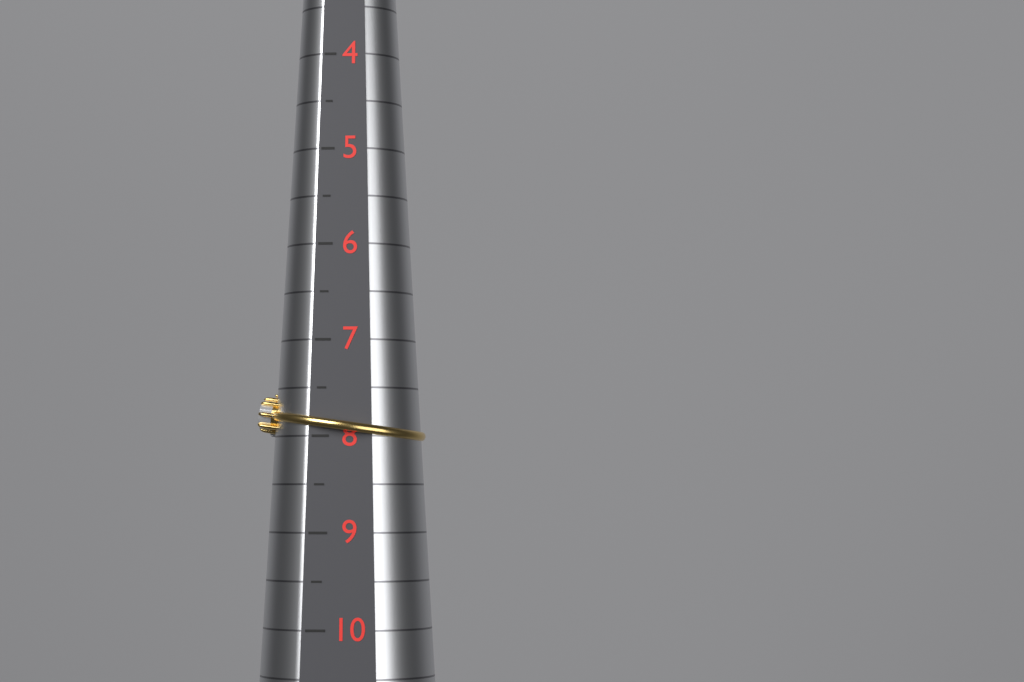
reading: 8.0 (no unit)
